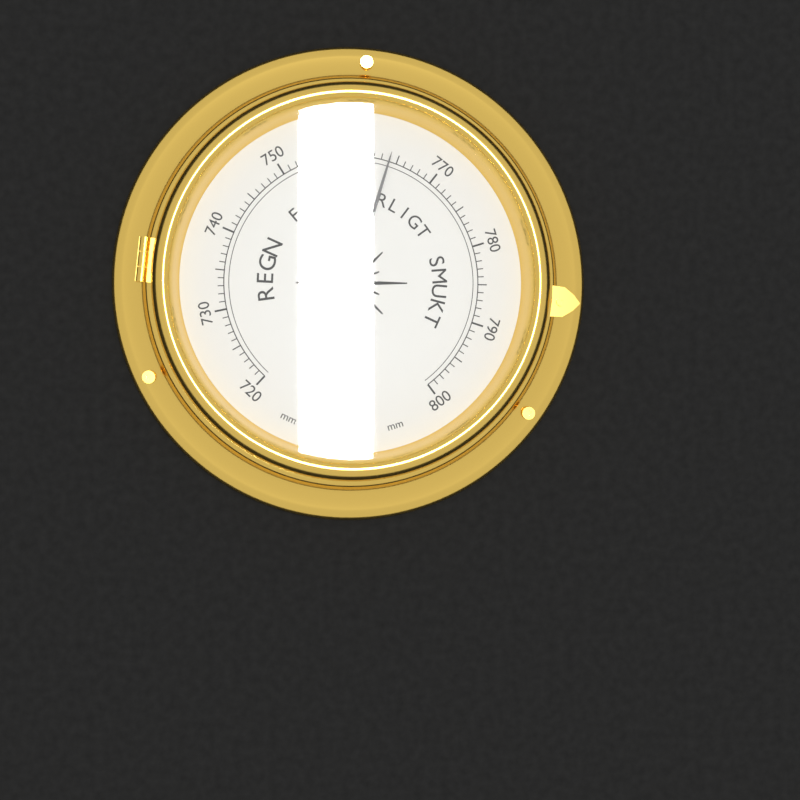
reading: 764 mm
